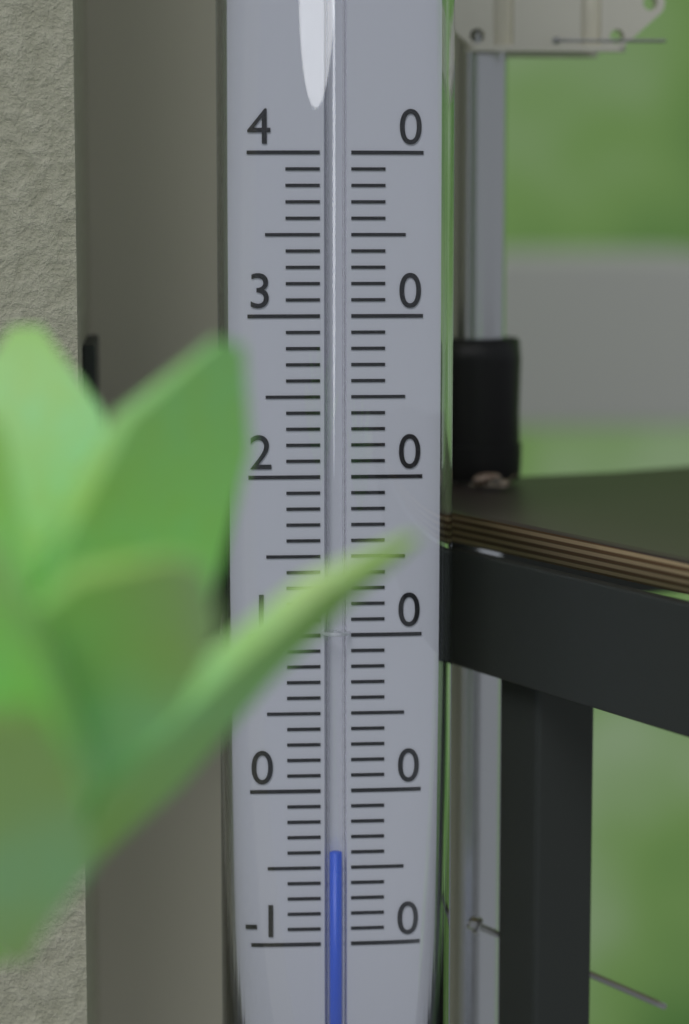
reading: -4 (no unit)
